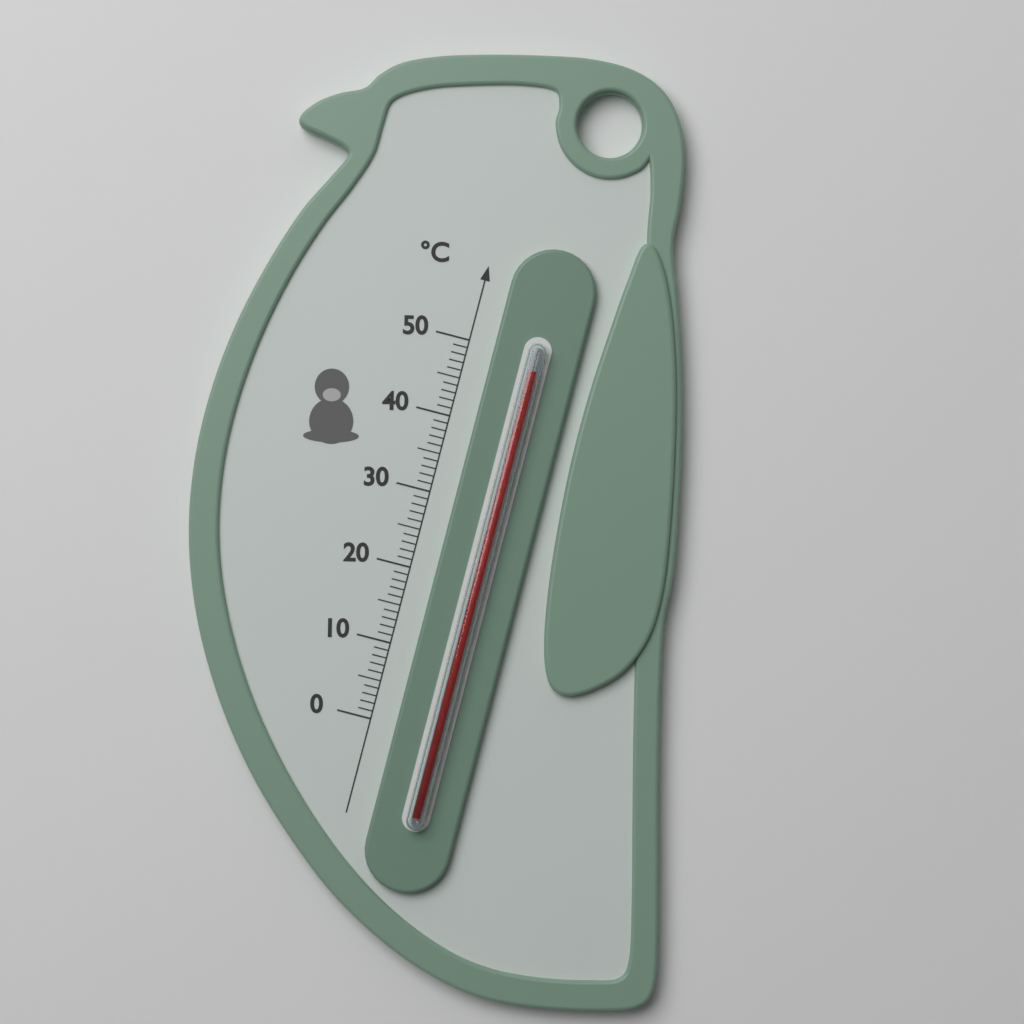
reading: 48 °C
